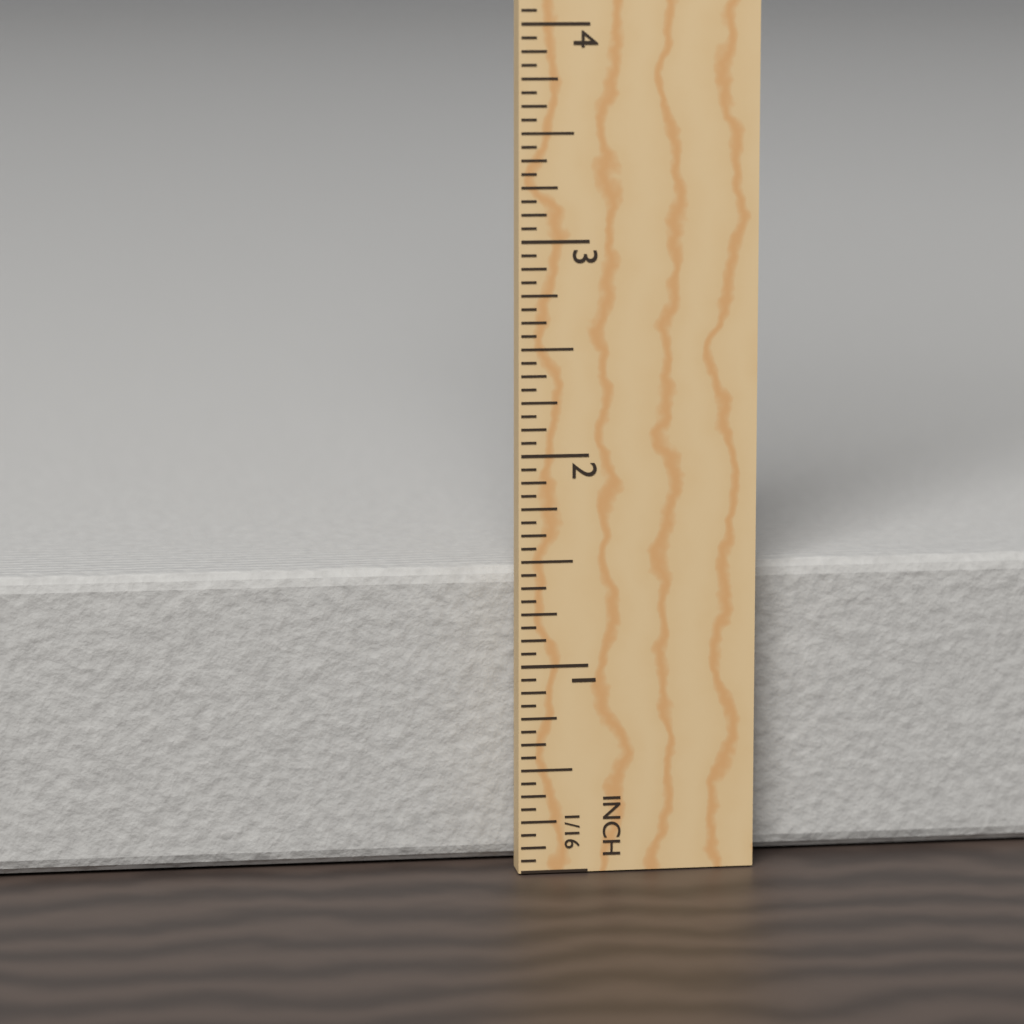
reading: 1.4375 in
